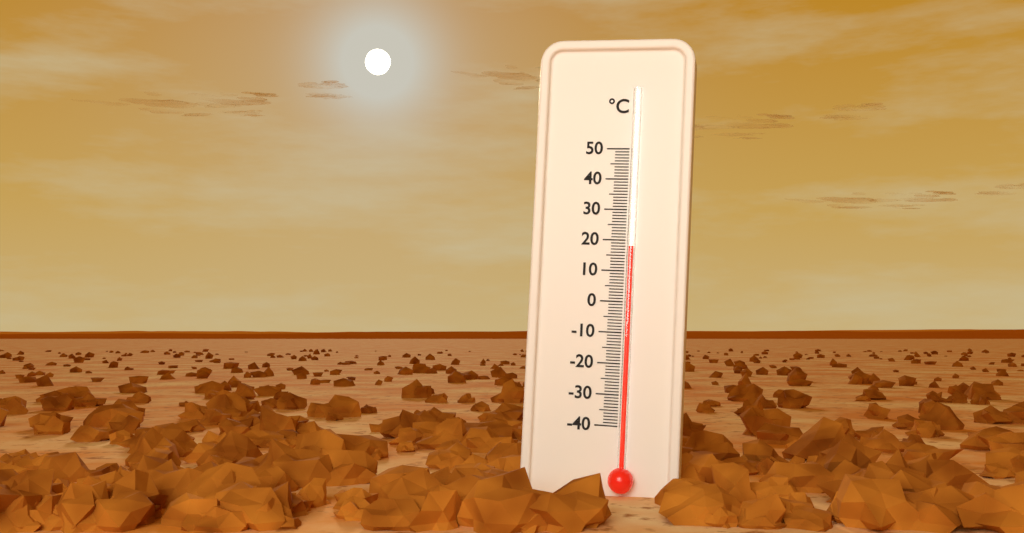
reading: 18 °C
